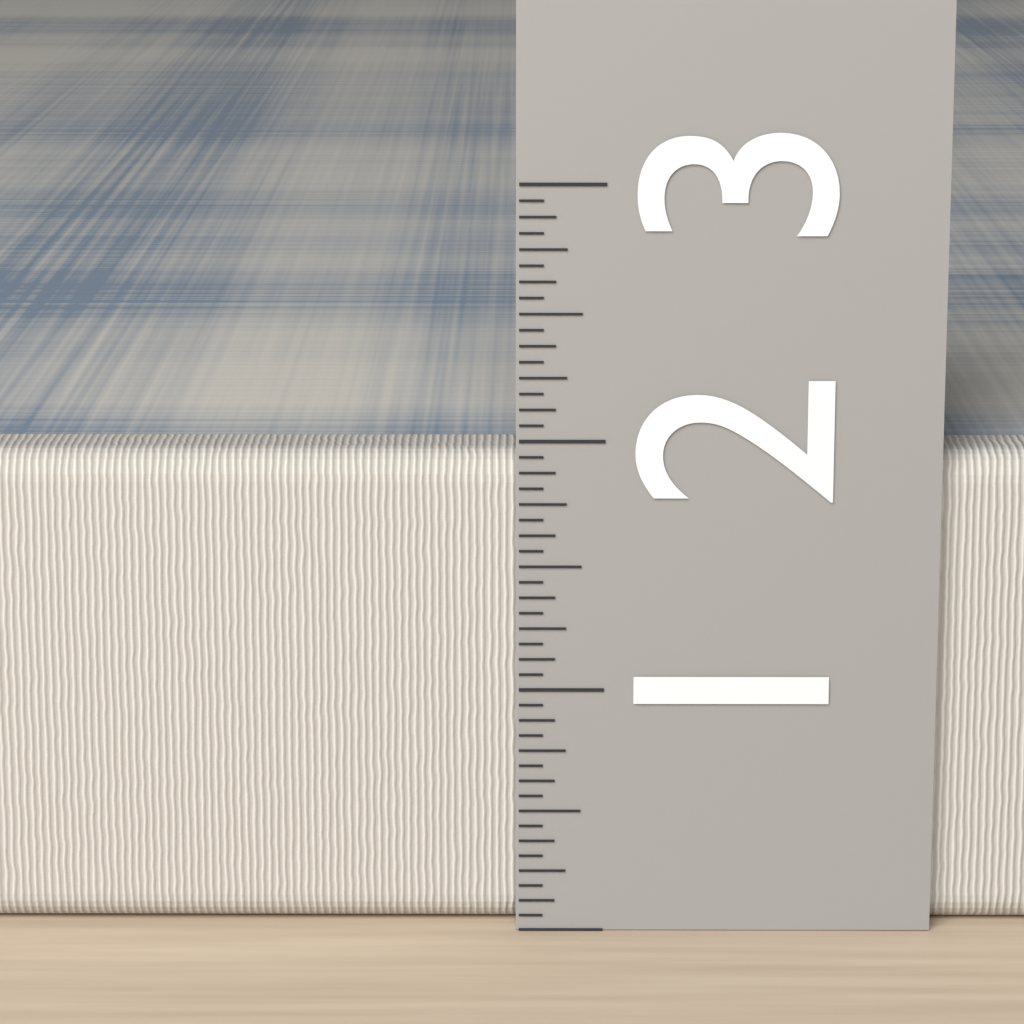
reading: 1.9375 (no unit)
